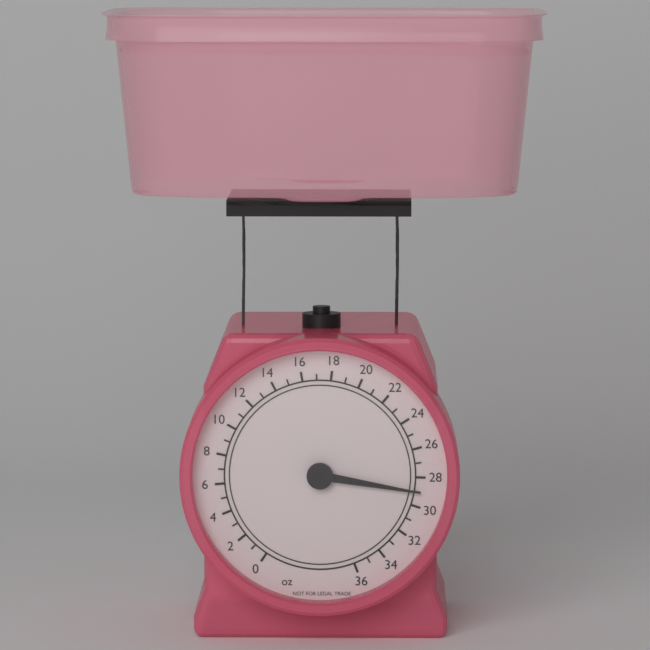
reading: 29 oz
